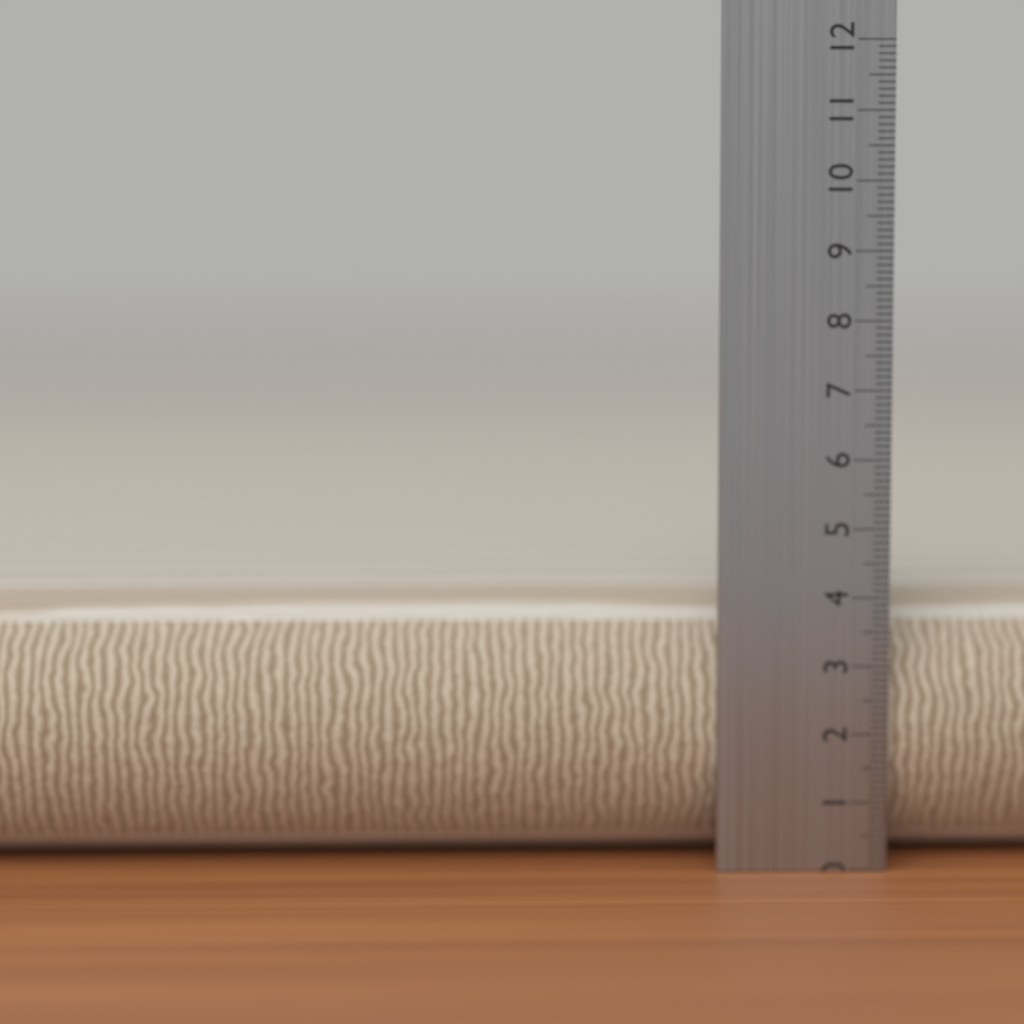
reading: 4.0 cm
